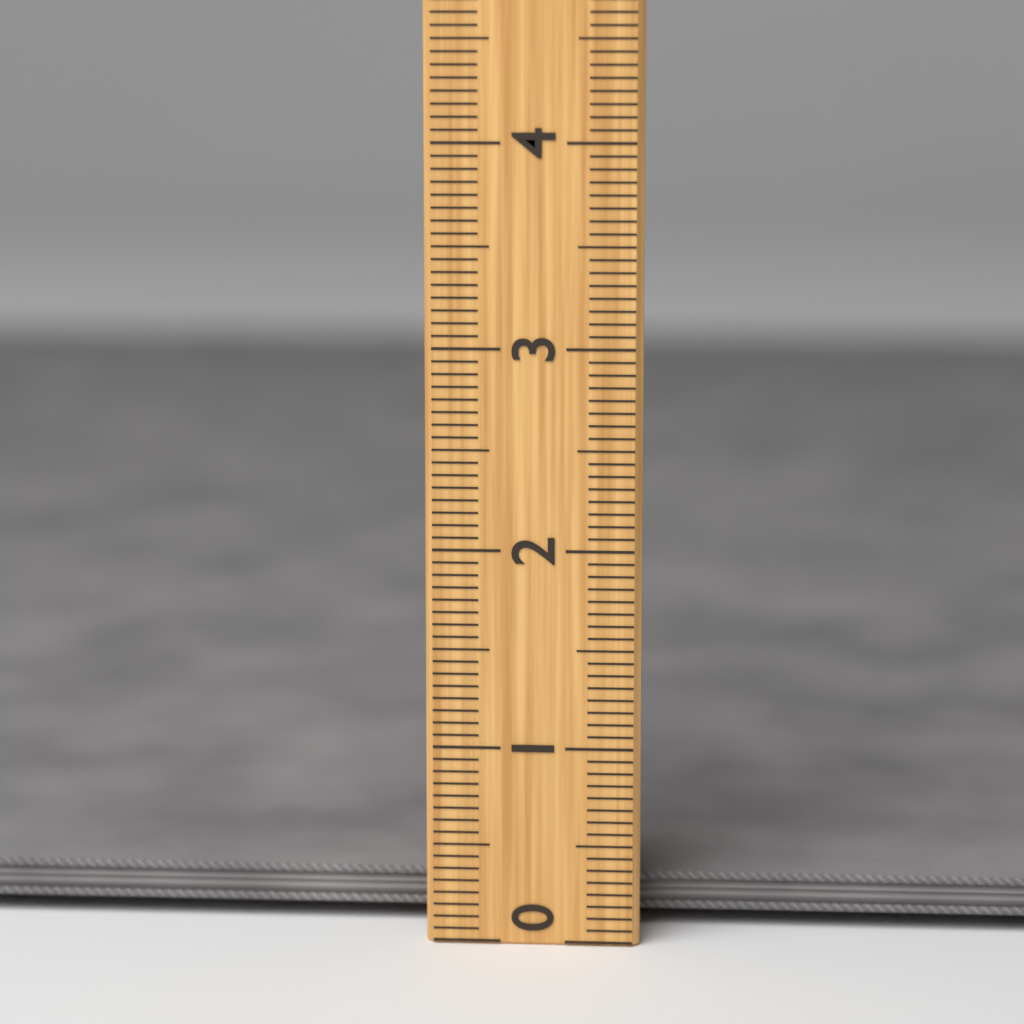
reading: 0.4375 (no unit)
